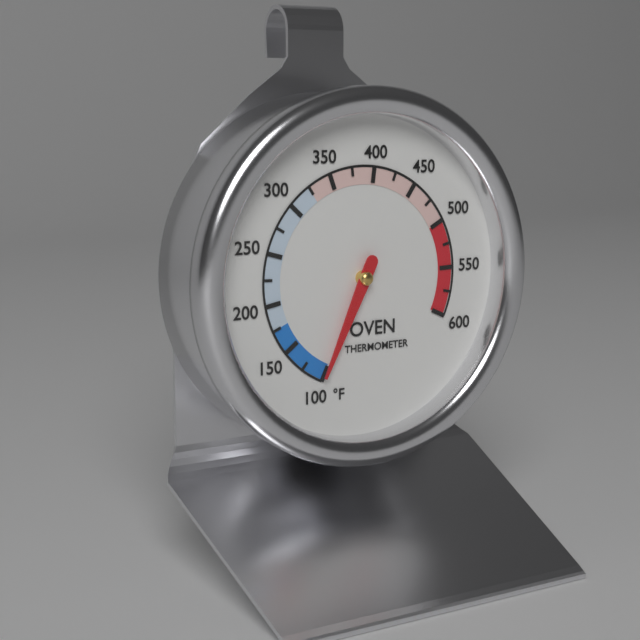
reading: 100 °F
